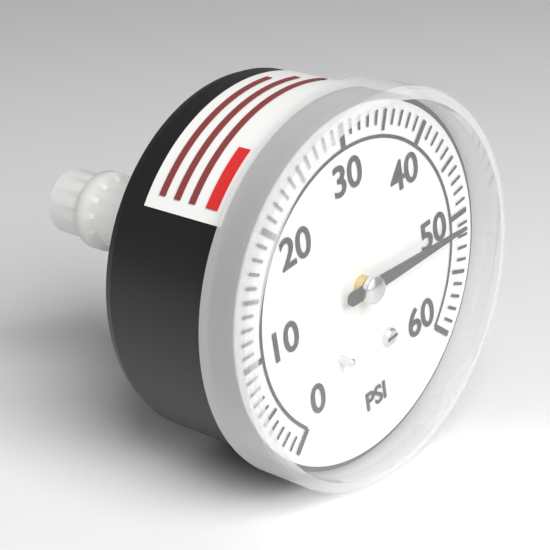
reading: 51 psi
